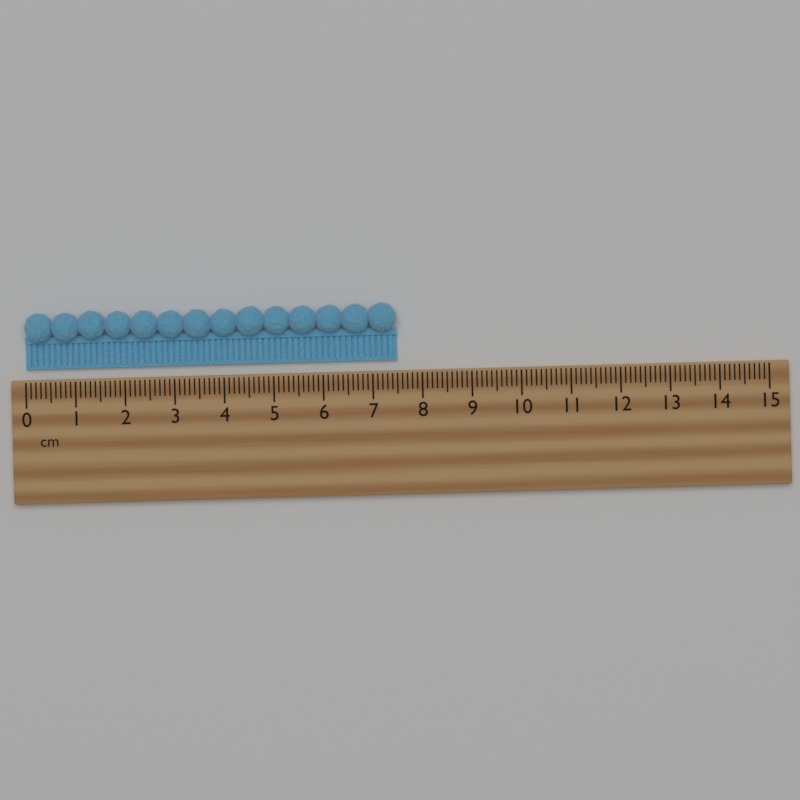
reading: 7.5 cm
